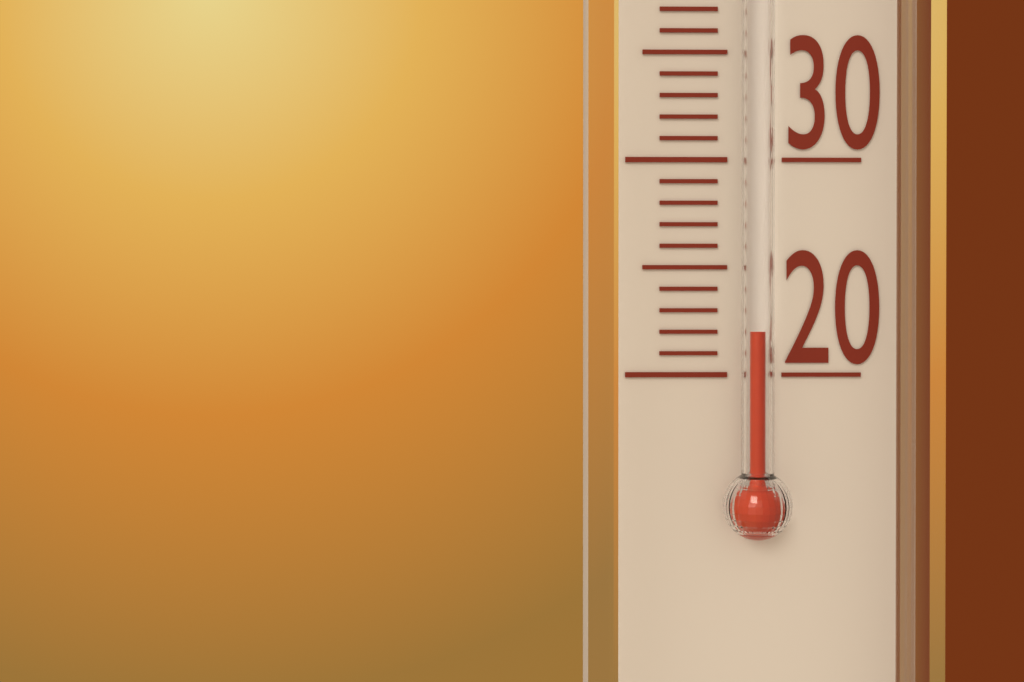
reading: 22 °C
